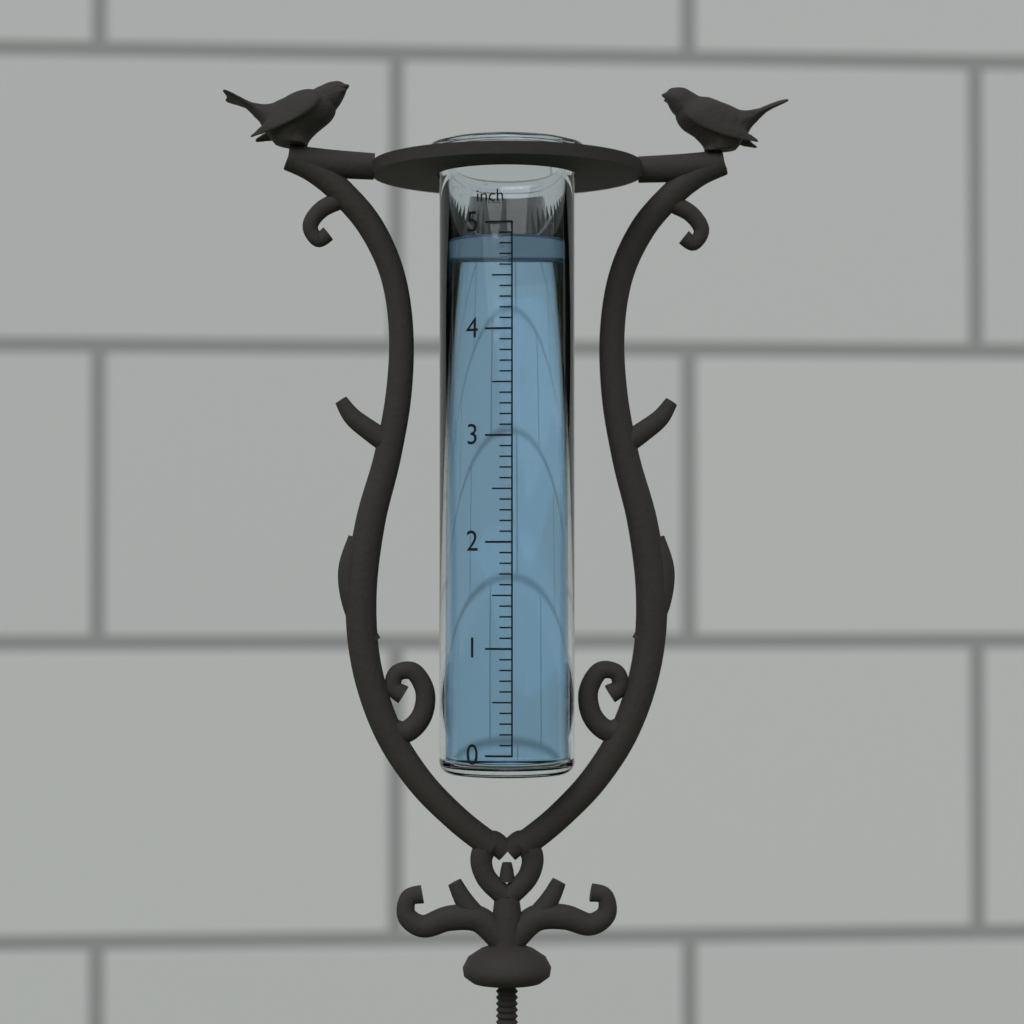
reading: 4.9 inch
